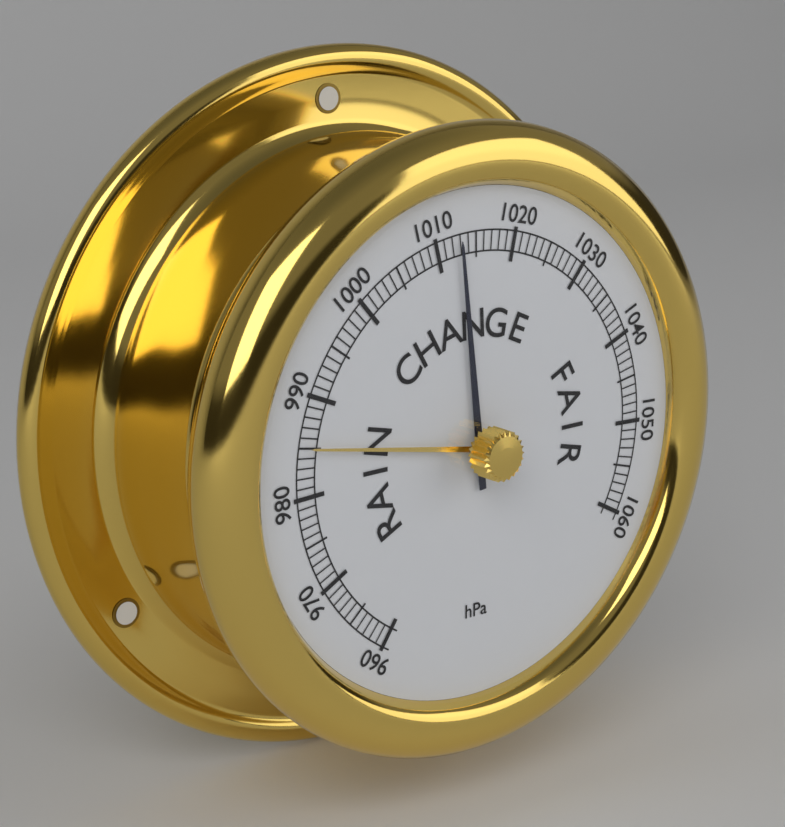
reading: 1013 hPa
